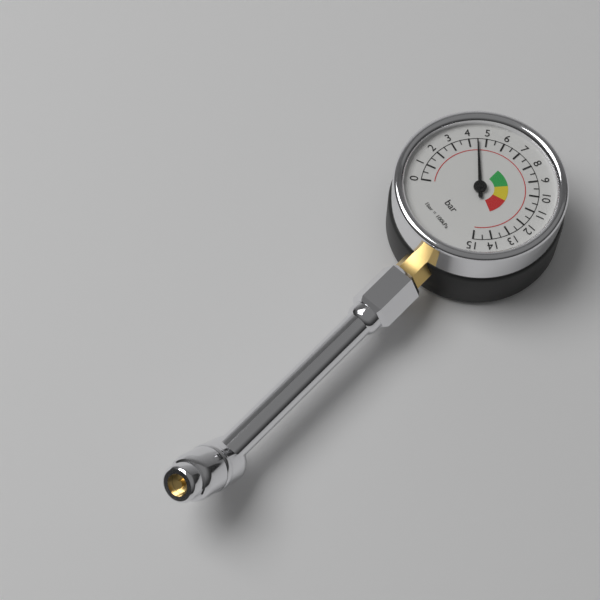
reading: 4.5 bar
